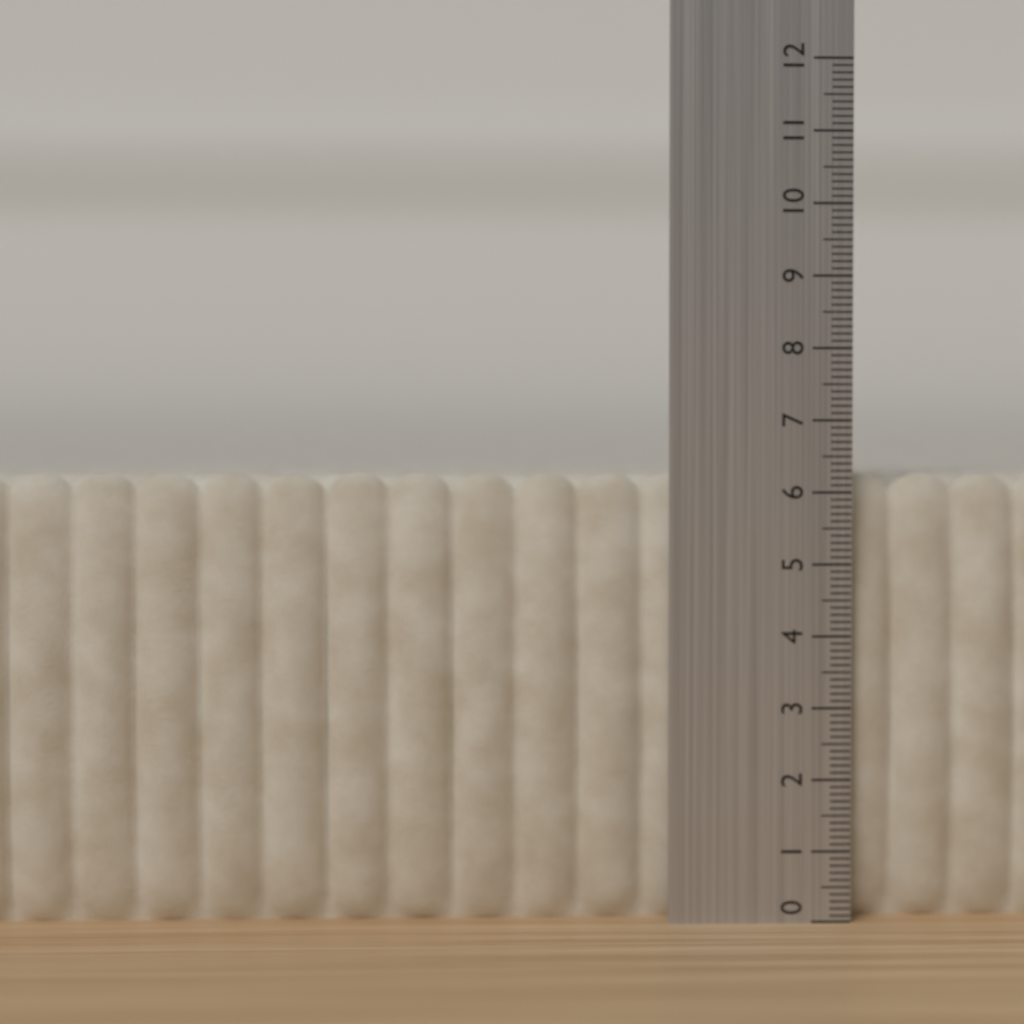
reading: 6.3 (no unit)
